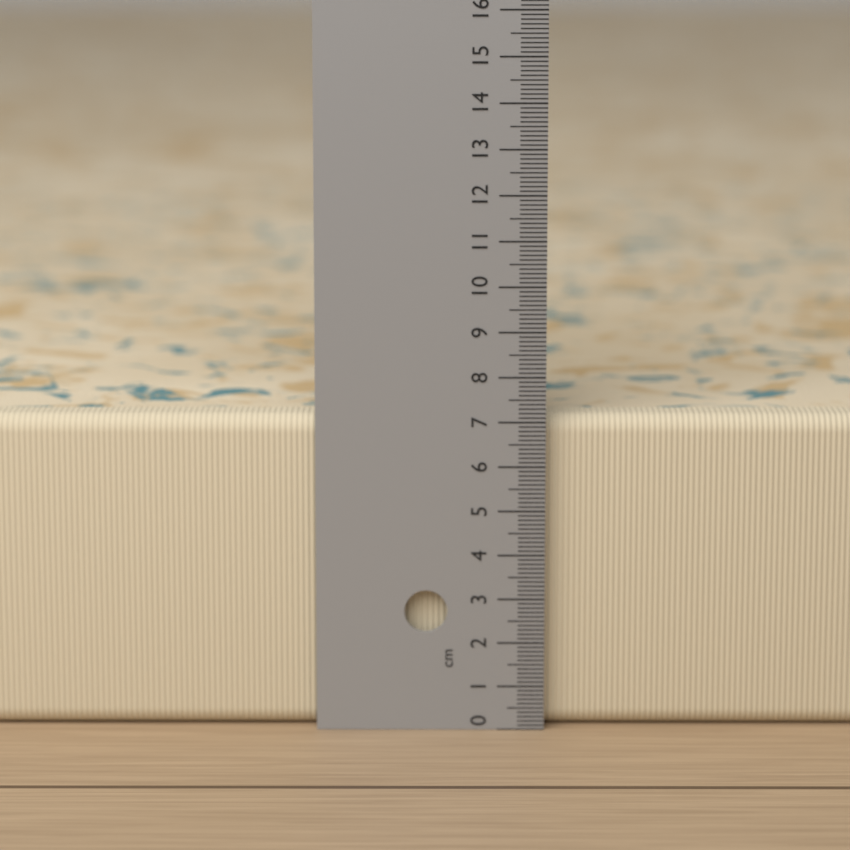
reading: 7.1 cm
